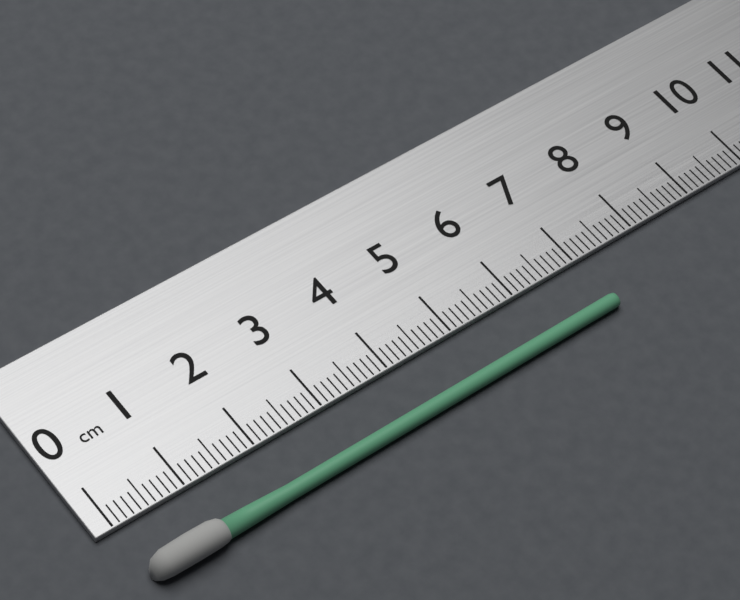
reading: 7.1 cm
